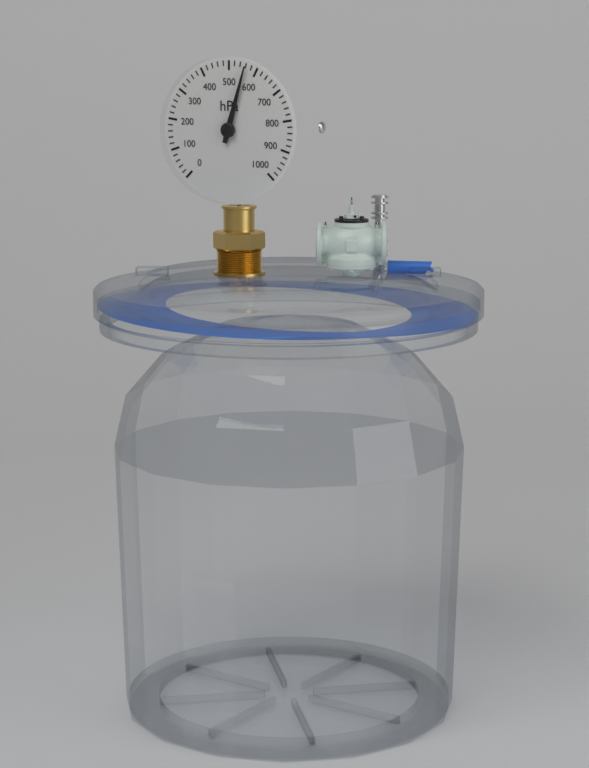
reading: 560 hPa
